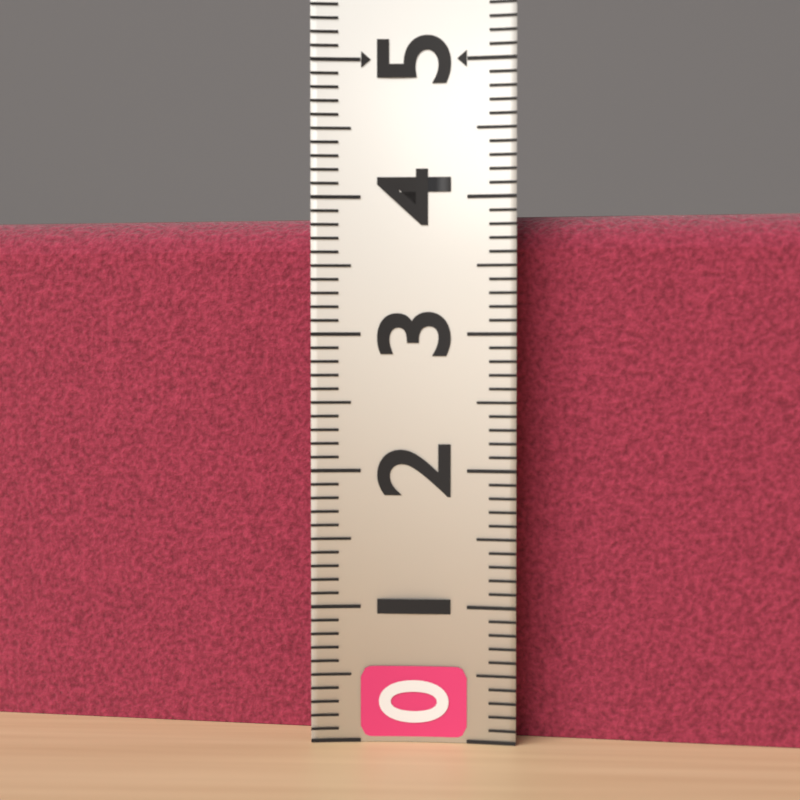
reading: 3.9 (no unit)
